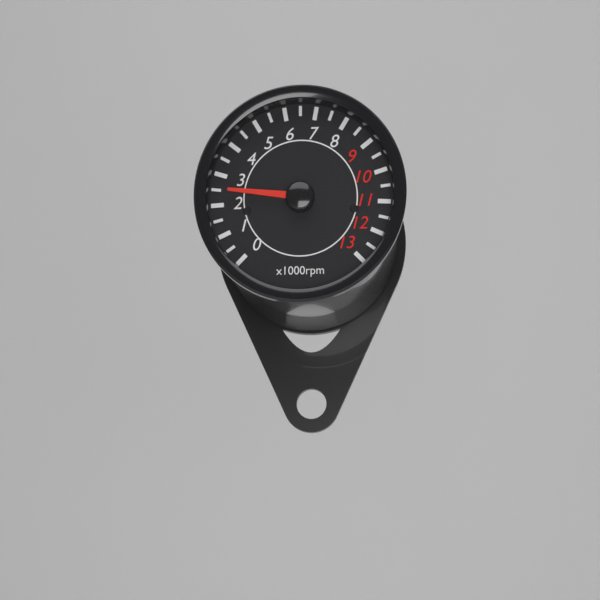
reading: 2500 rpm
